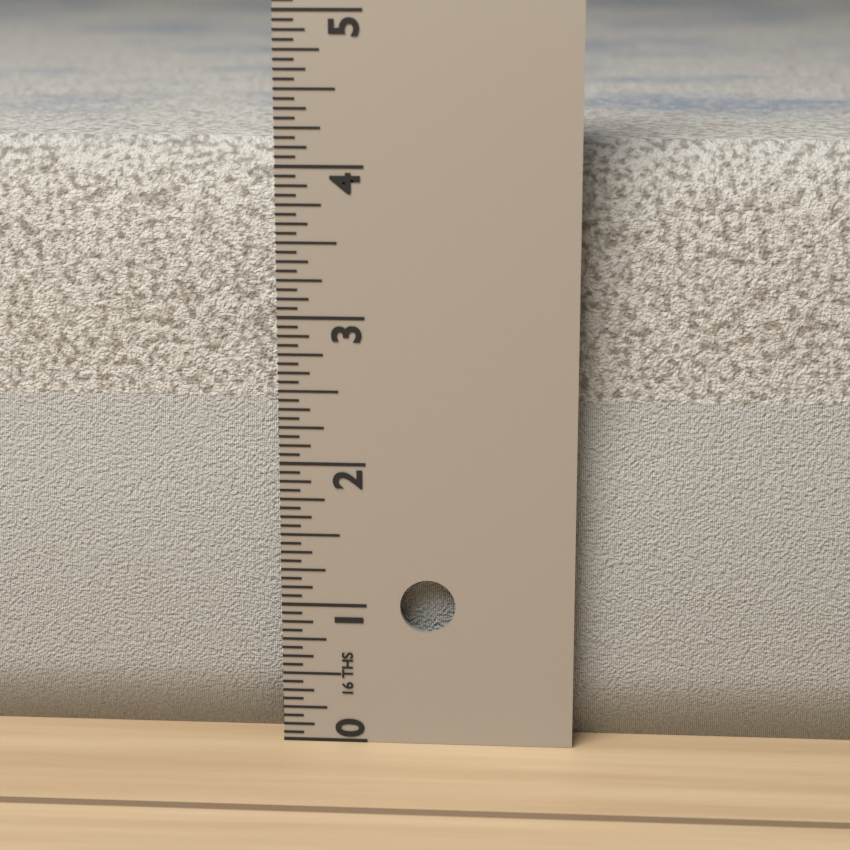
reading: 4.1250 in
